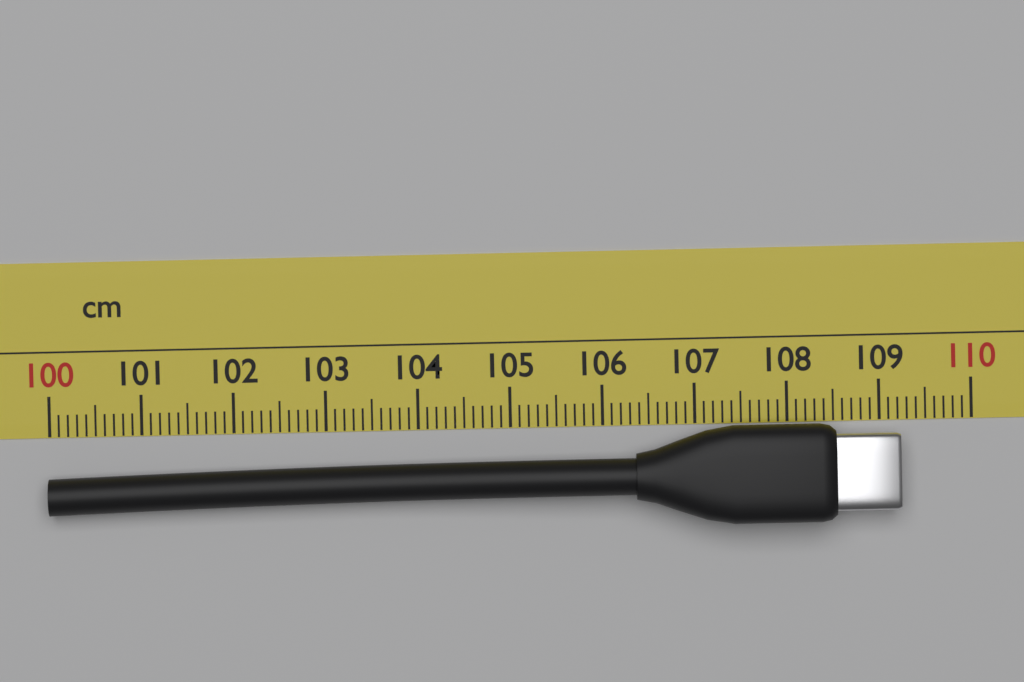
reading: 109.2 cm
